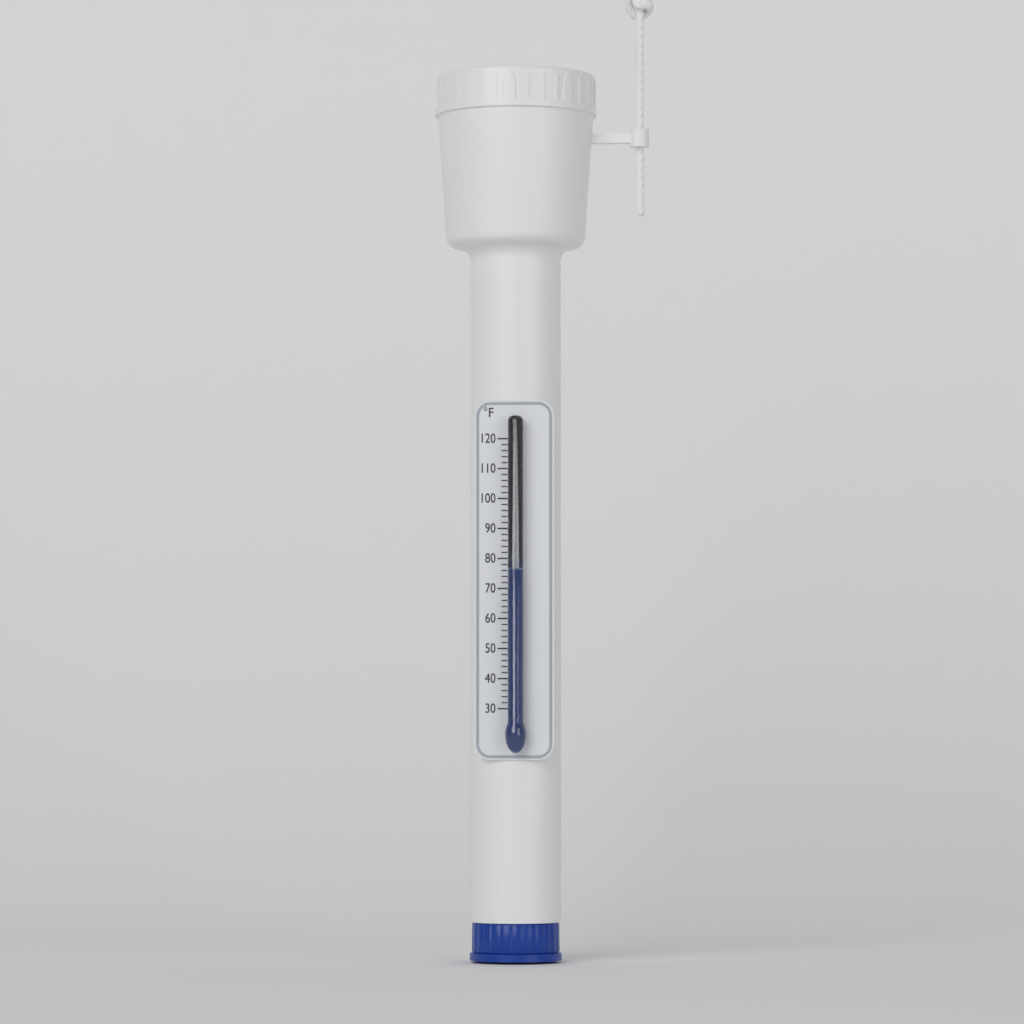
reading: 76 °F
